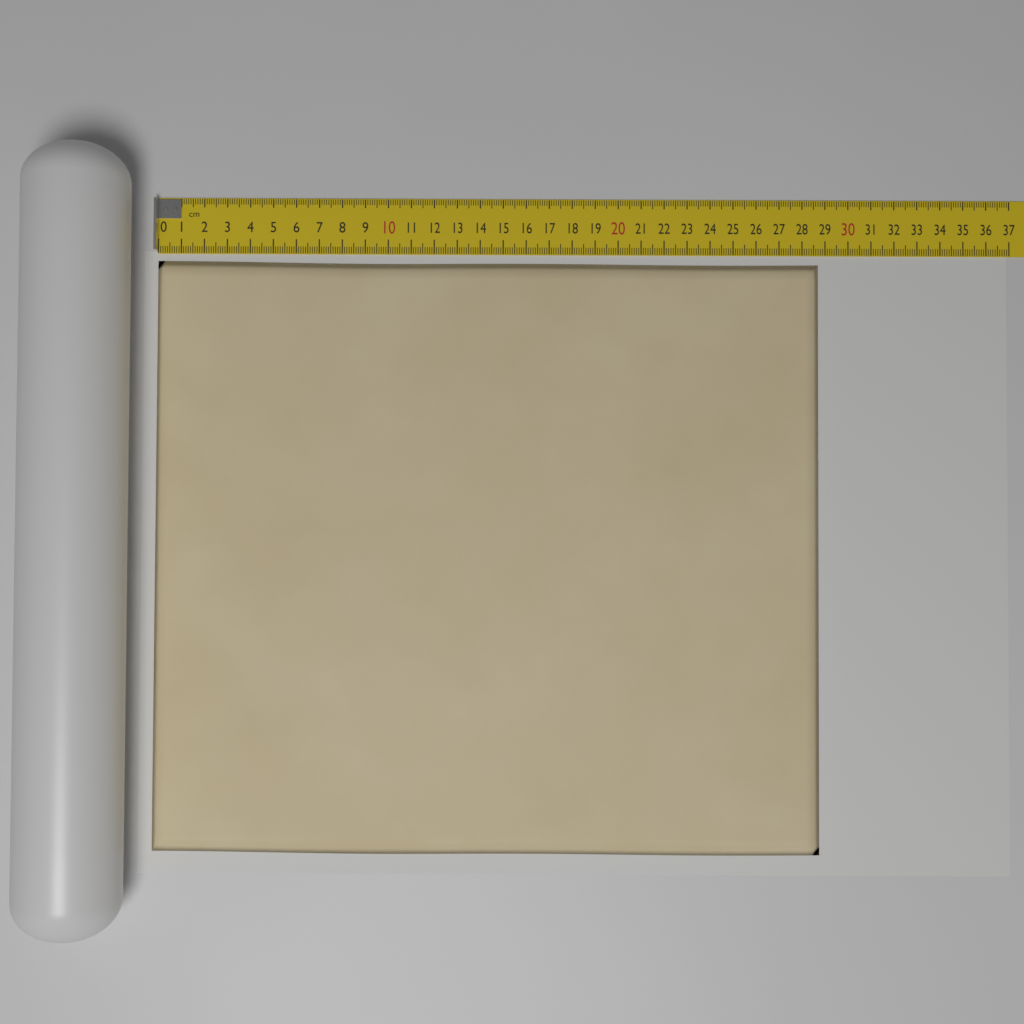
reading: 28.7 cm
